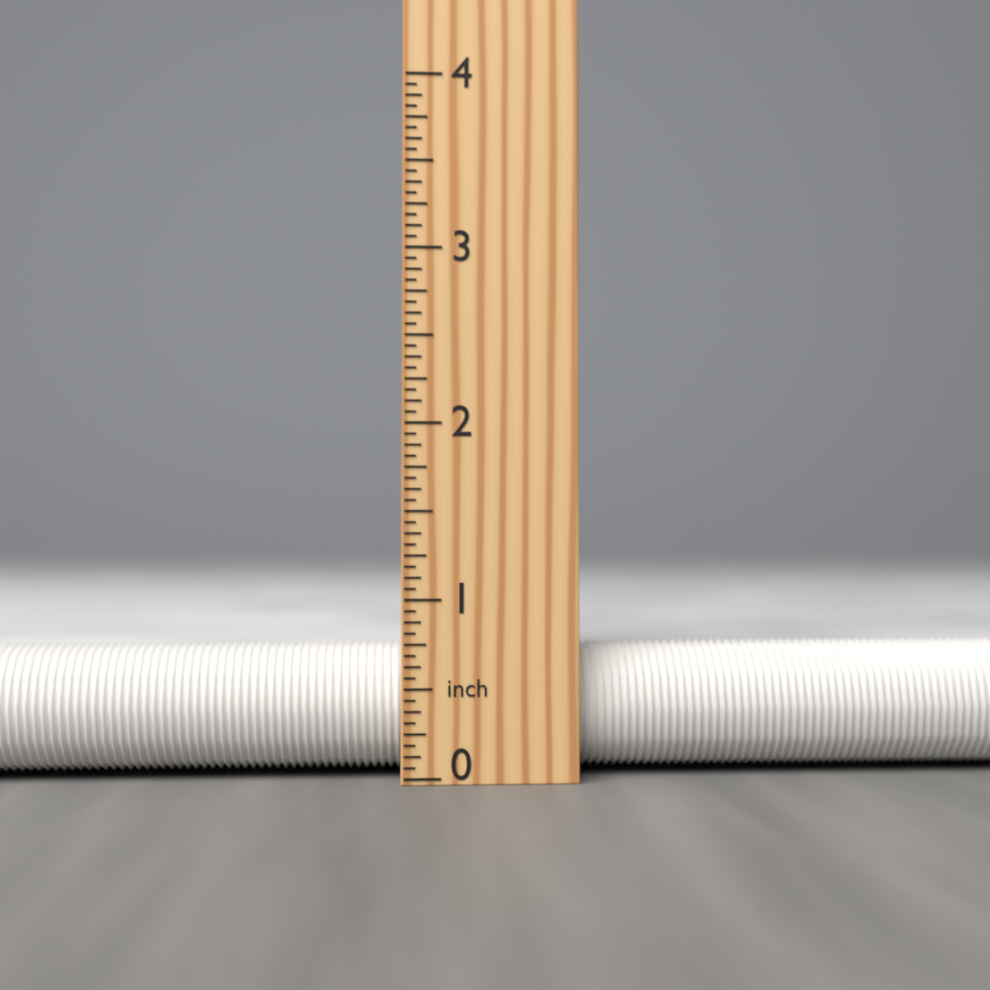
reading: 0.7500 inch
